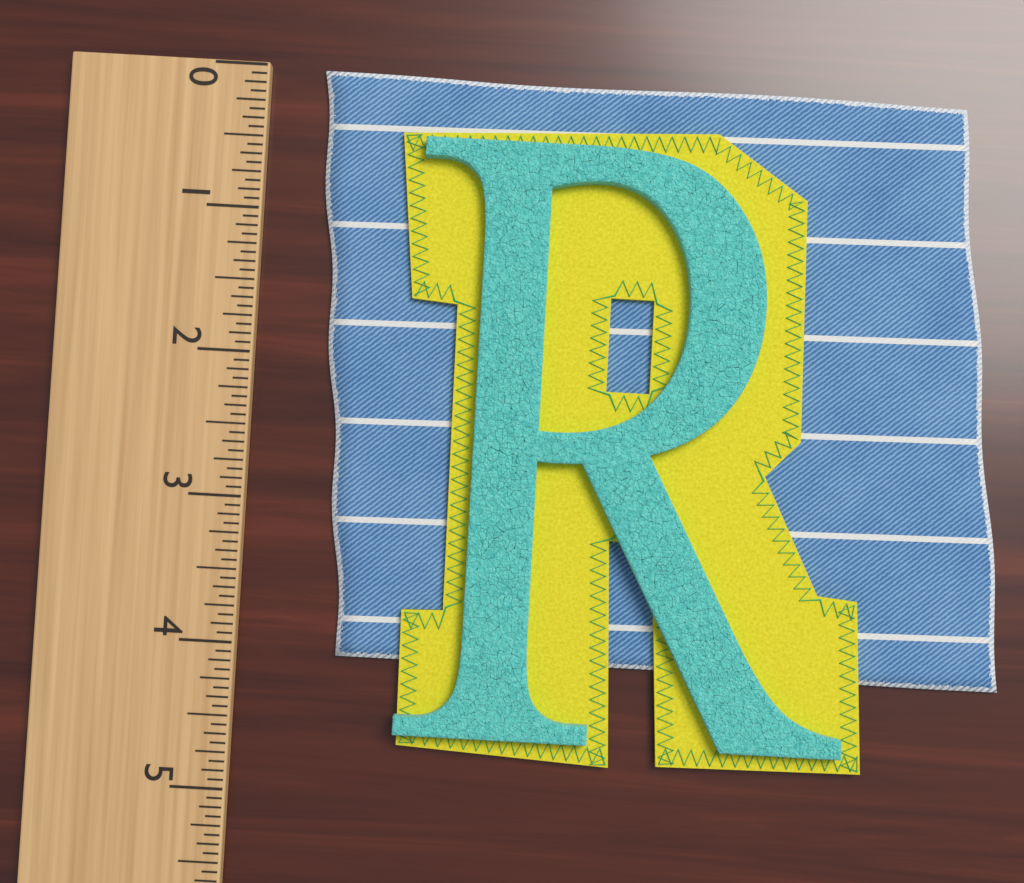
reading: 4.0625 (no unit)
